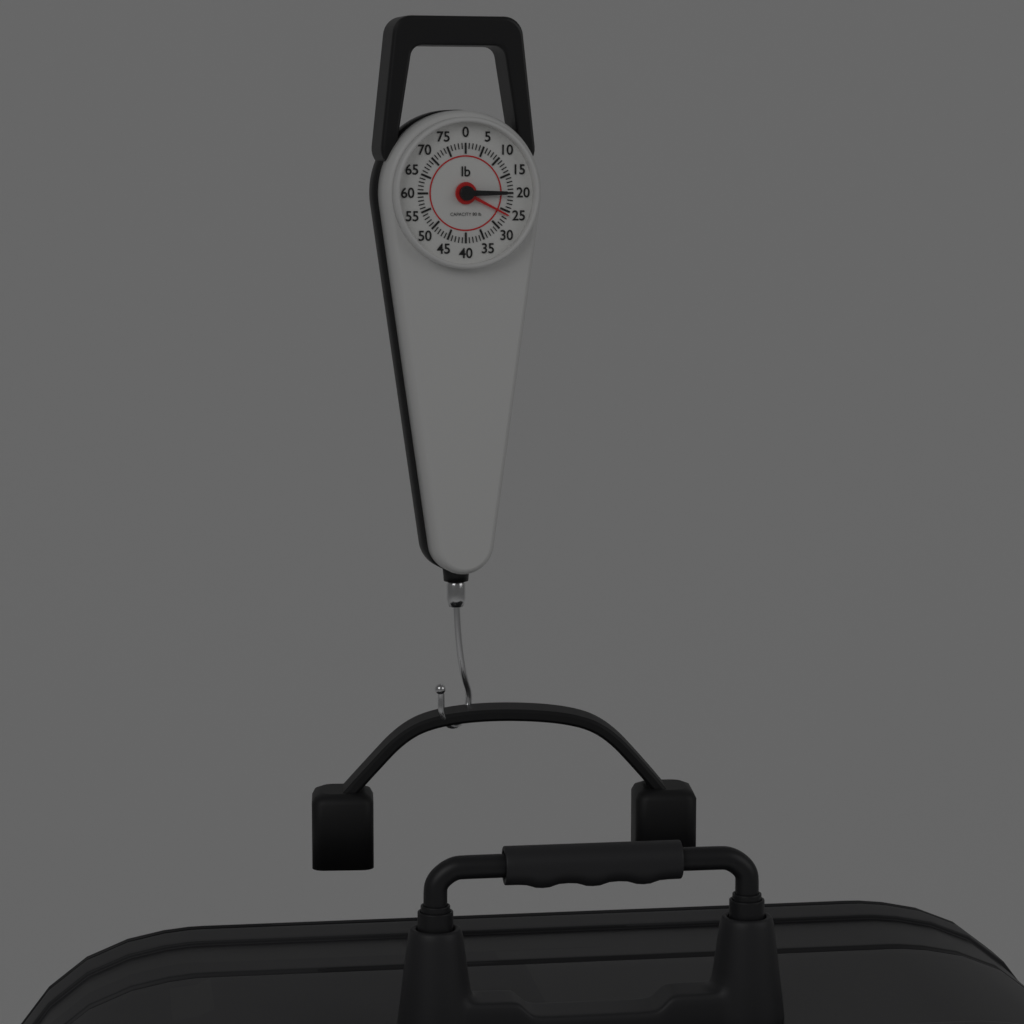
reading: 26 lb
